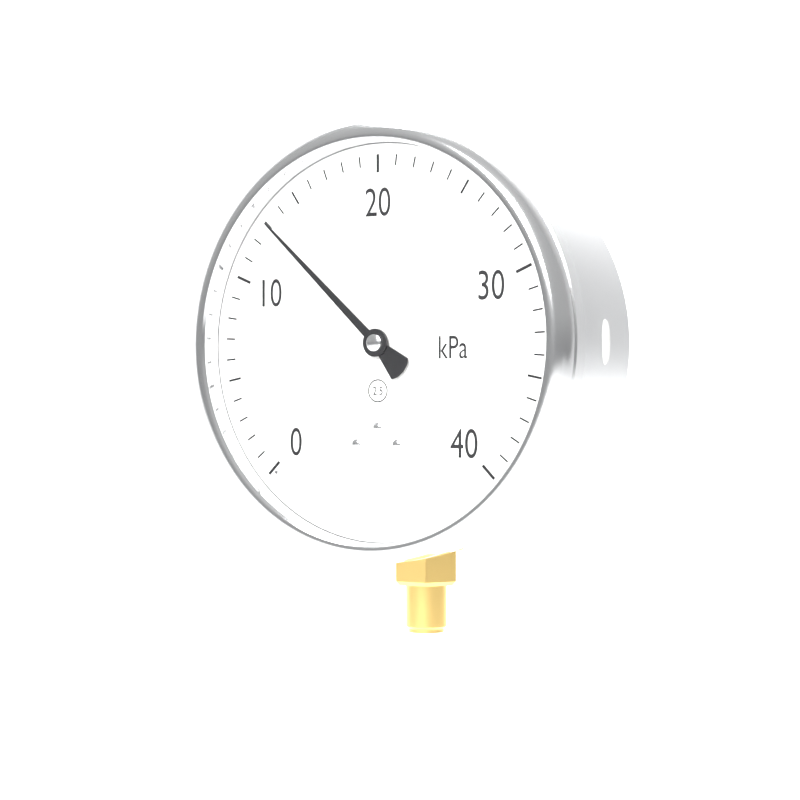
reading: 13 kPa
